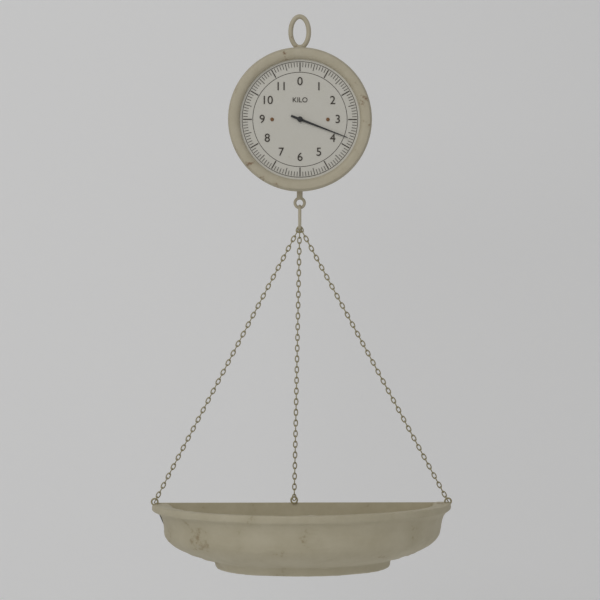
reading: 3.7 kg
